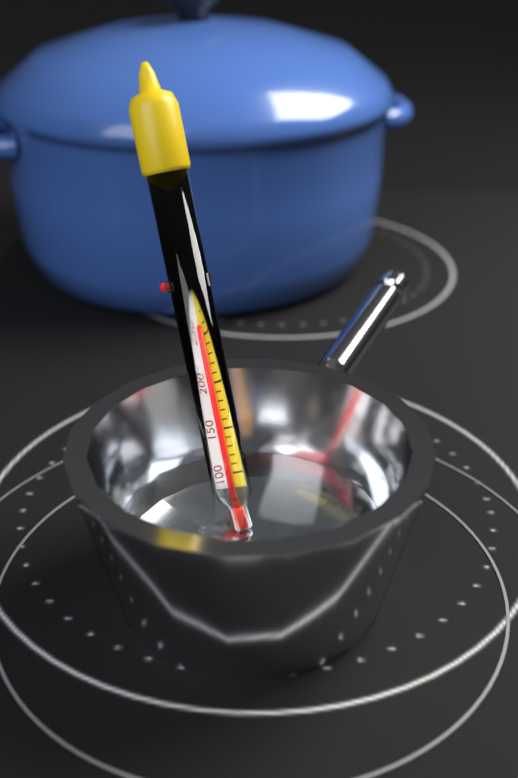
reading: 260 °F
